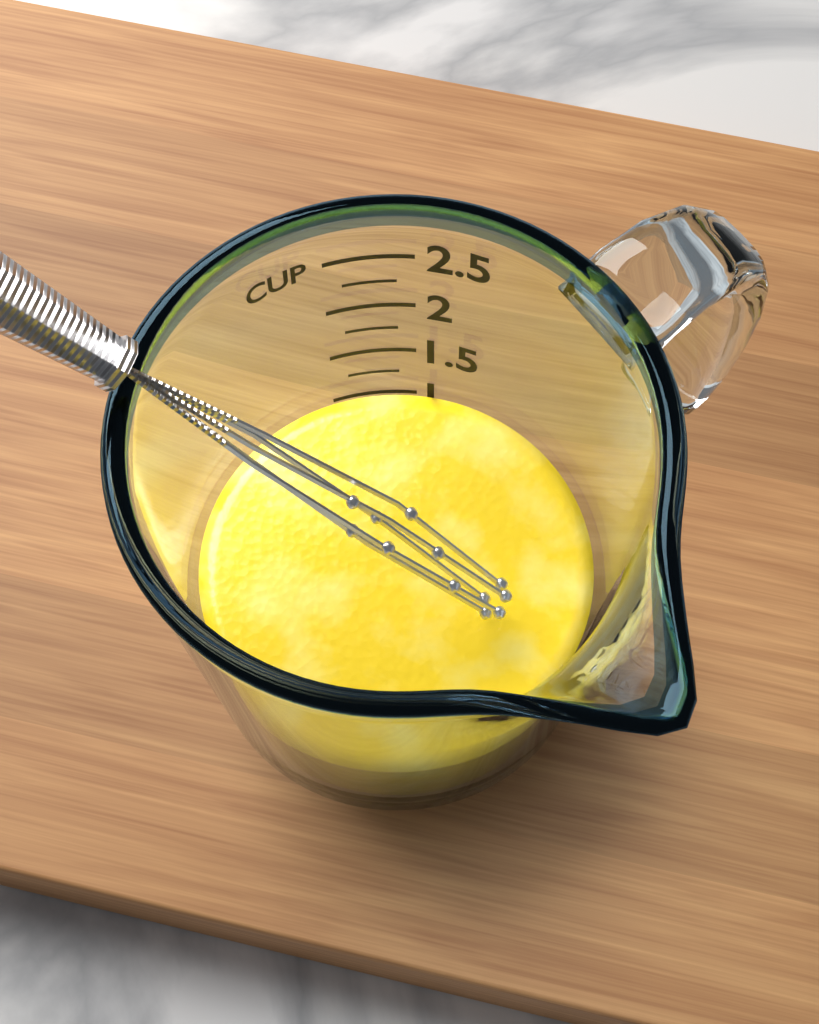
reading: 1.00 cup
